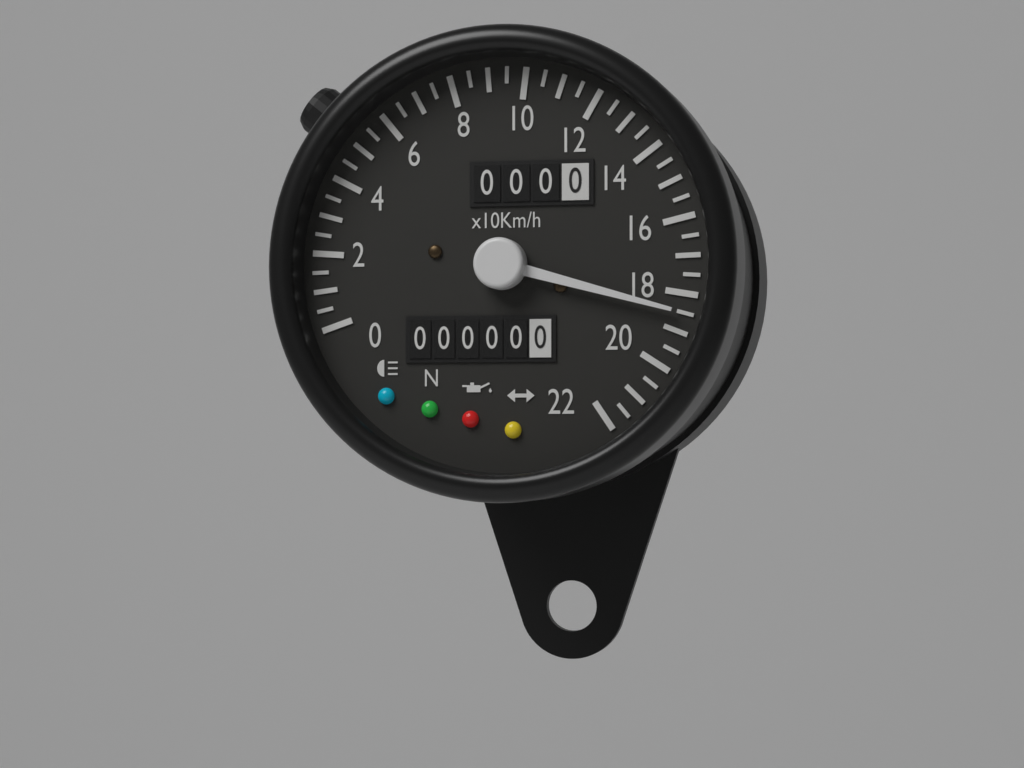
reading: 185 km/h
